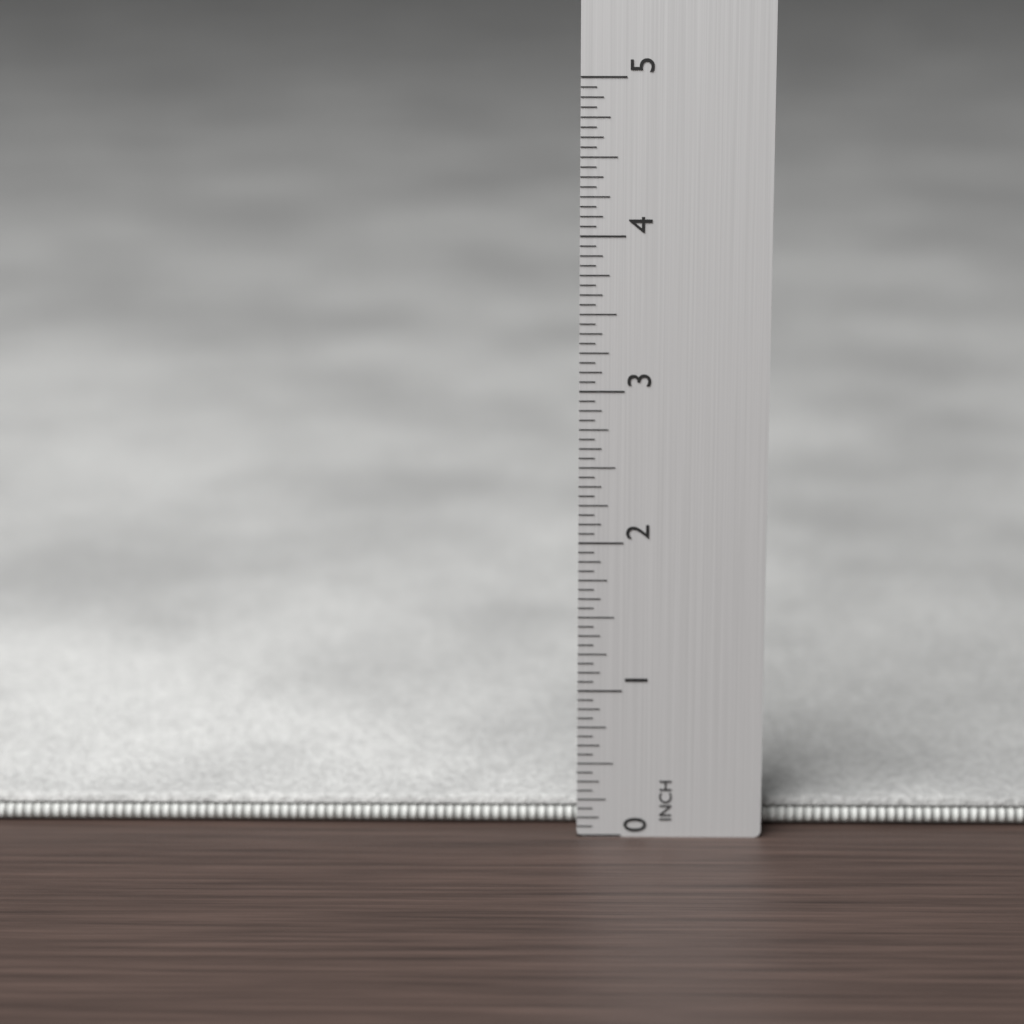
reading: 0.1875 in
